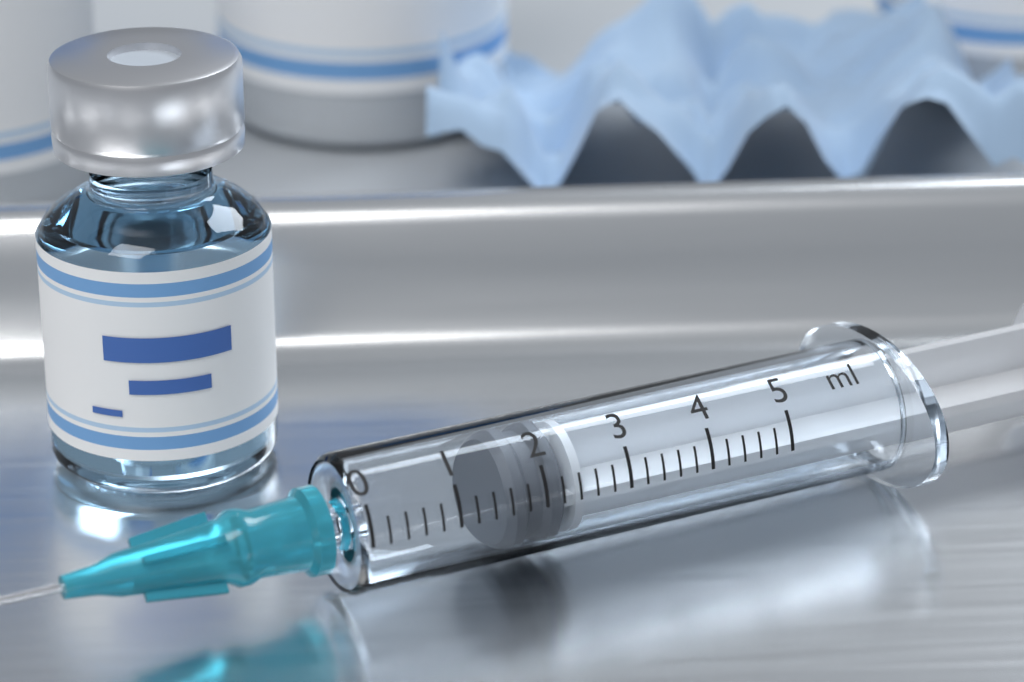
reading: 1.6 ml
